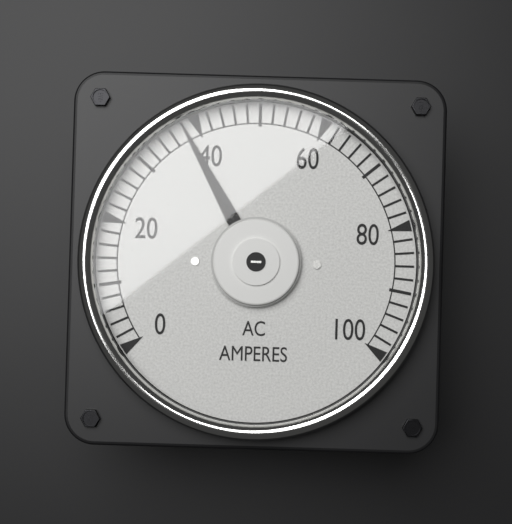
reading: 38 A
